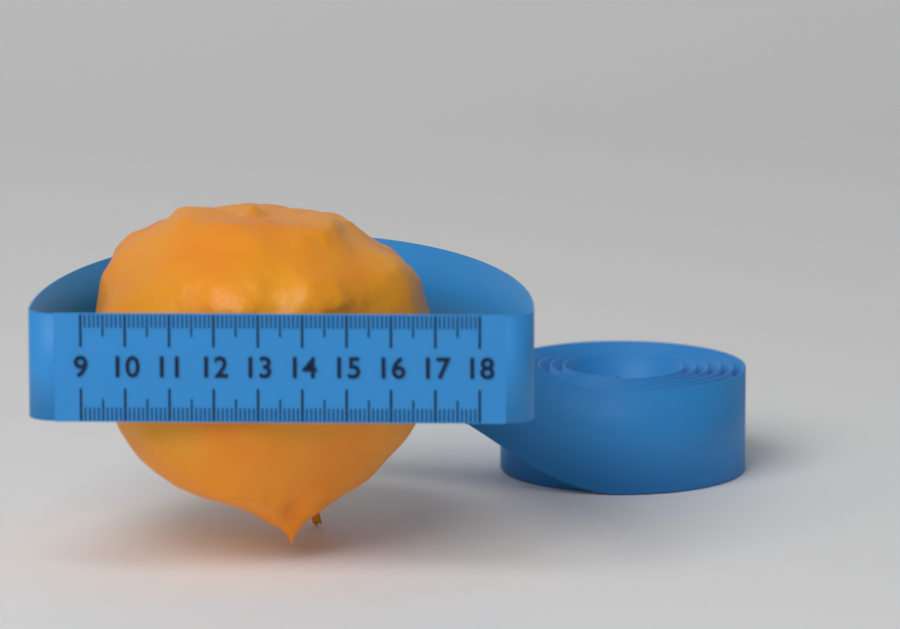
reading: 16.9 (no unit)
